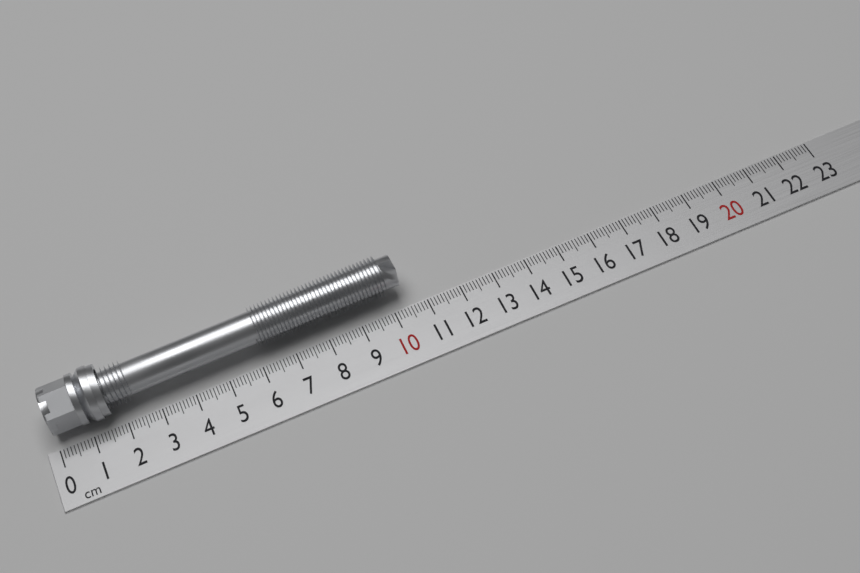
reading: 10.5 cm
